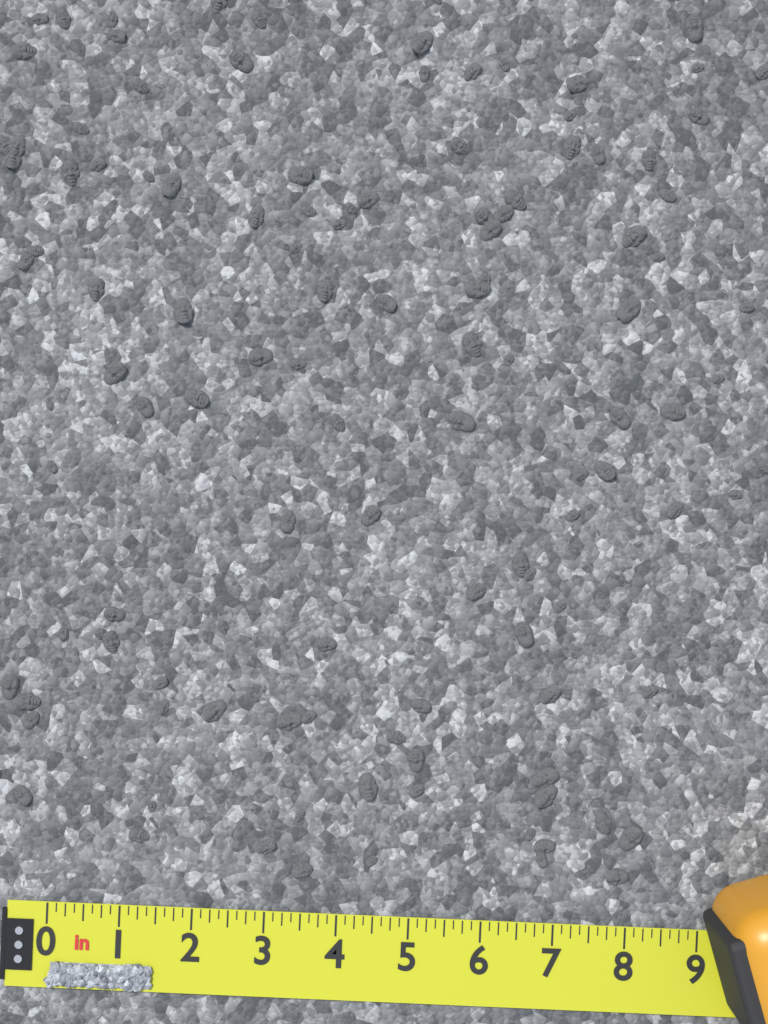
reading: 1.500 in
